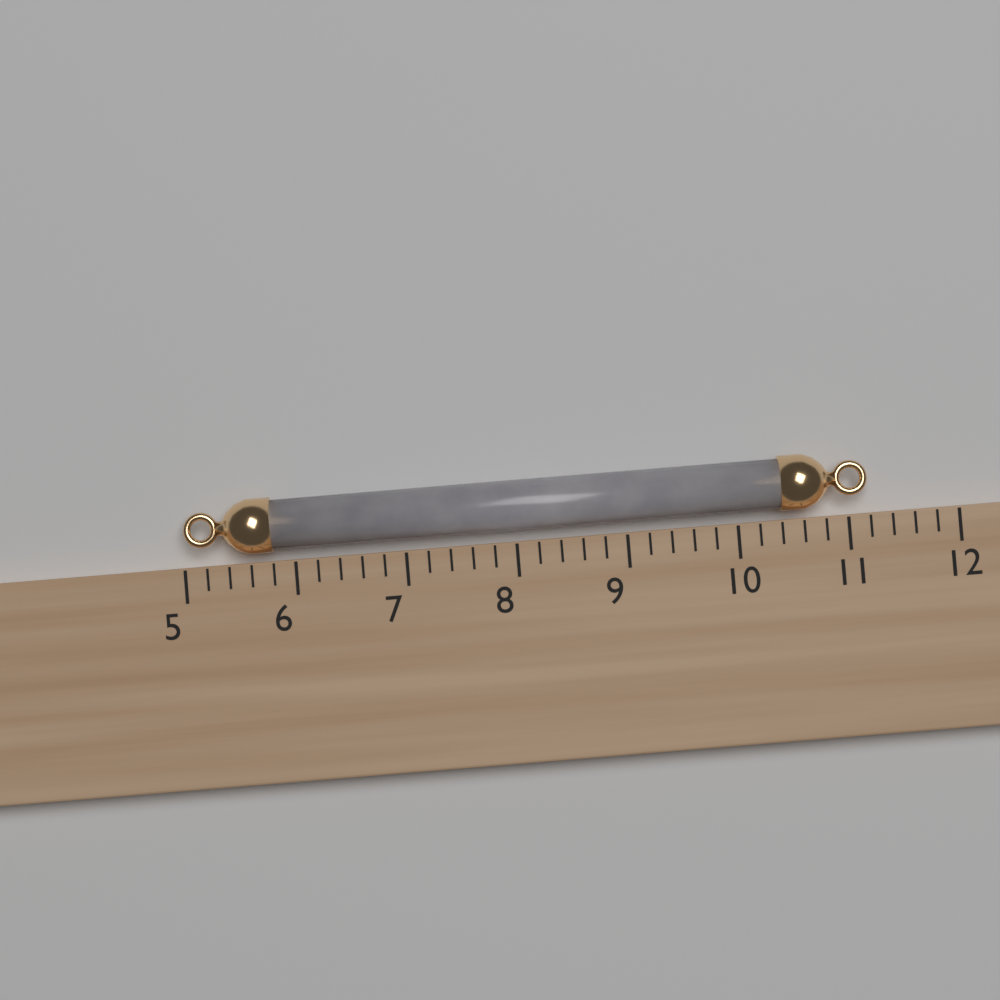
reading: 11.2 (no unit)
